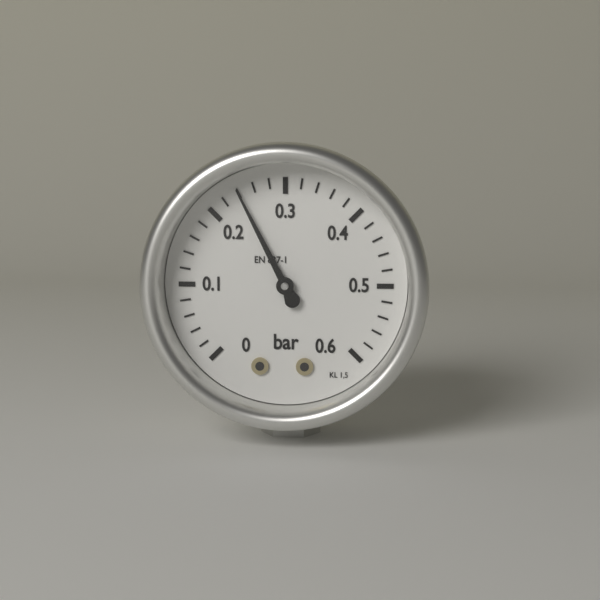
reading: 0.24 bar
